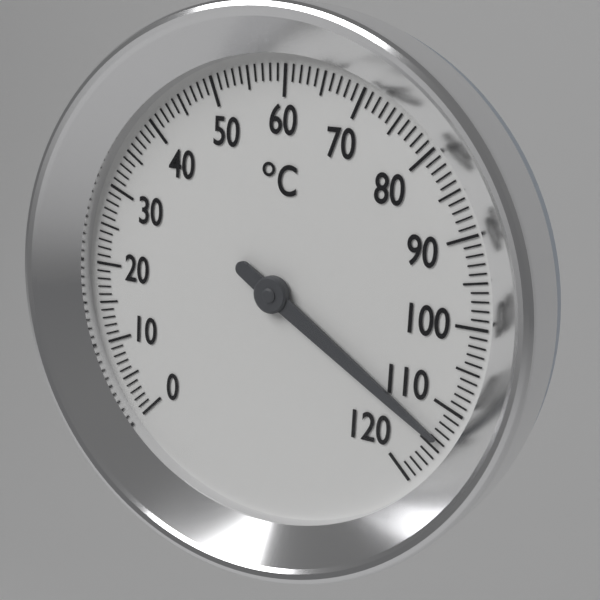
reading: 114 °C
